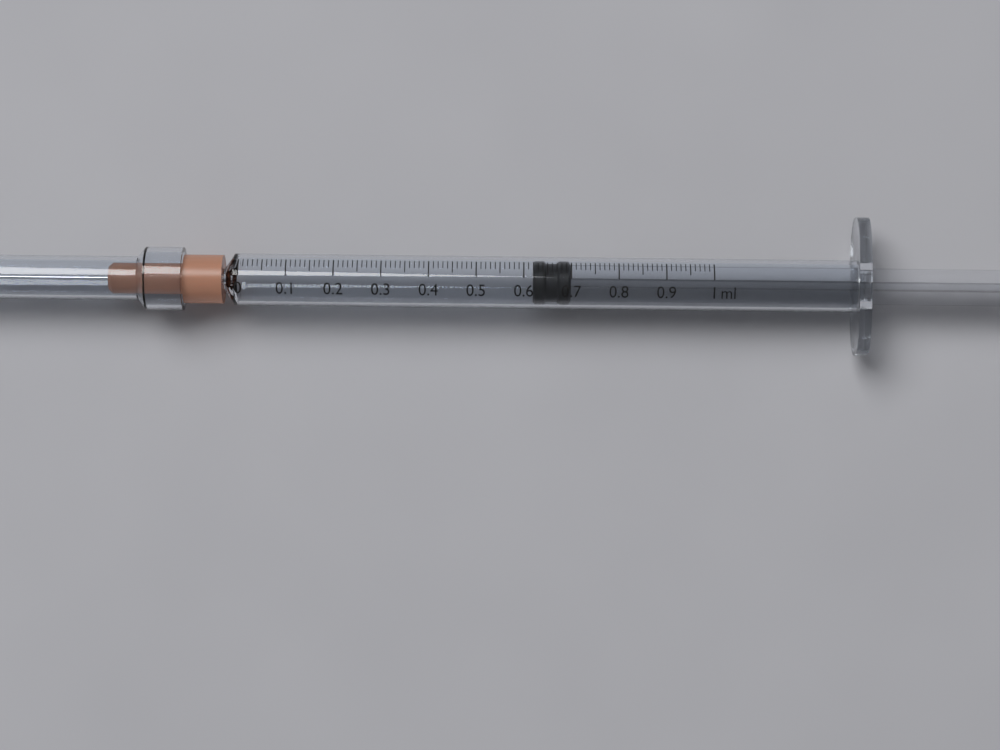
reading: 0.62 ml
